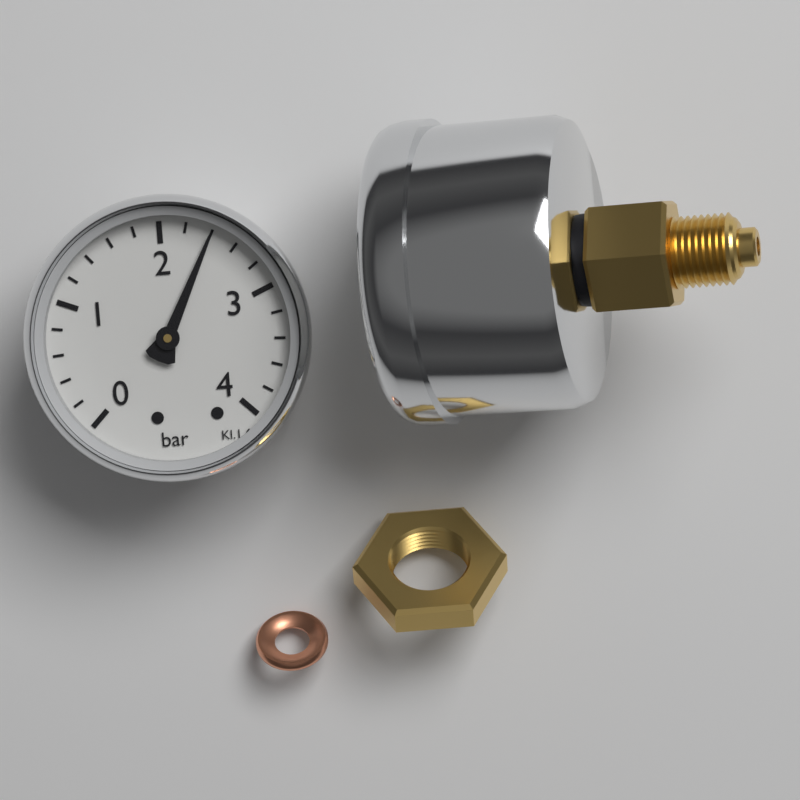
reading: 2.4 bar
